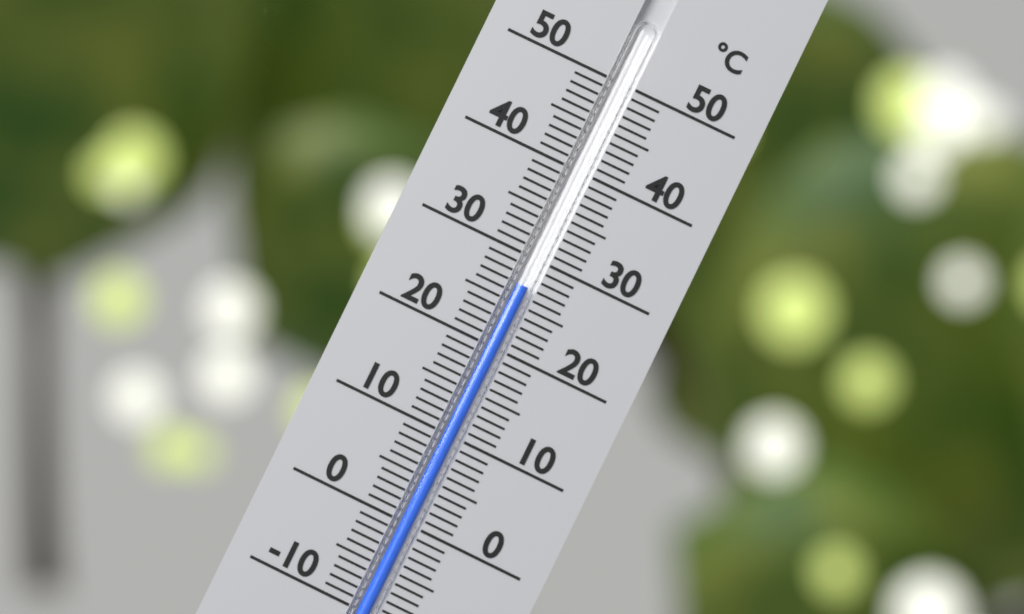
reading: 27 °C
